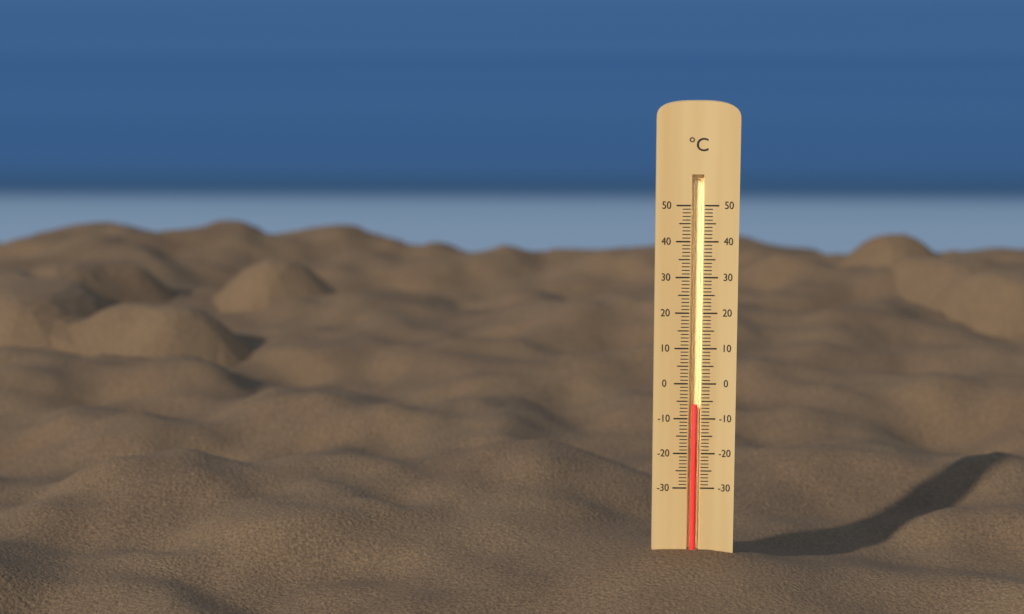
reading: -6 °C
